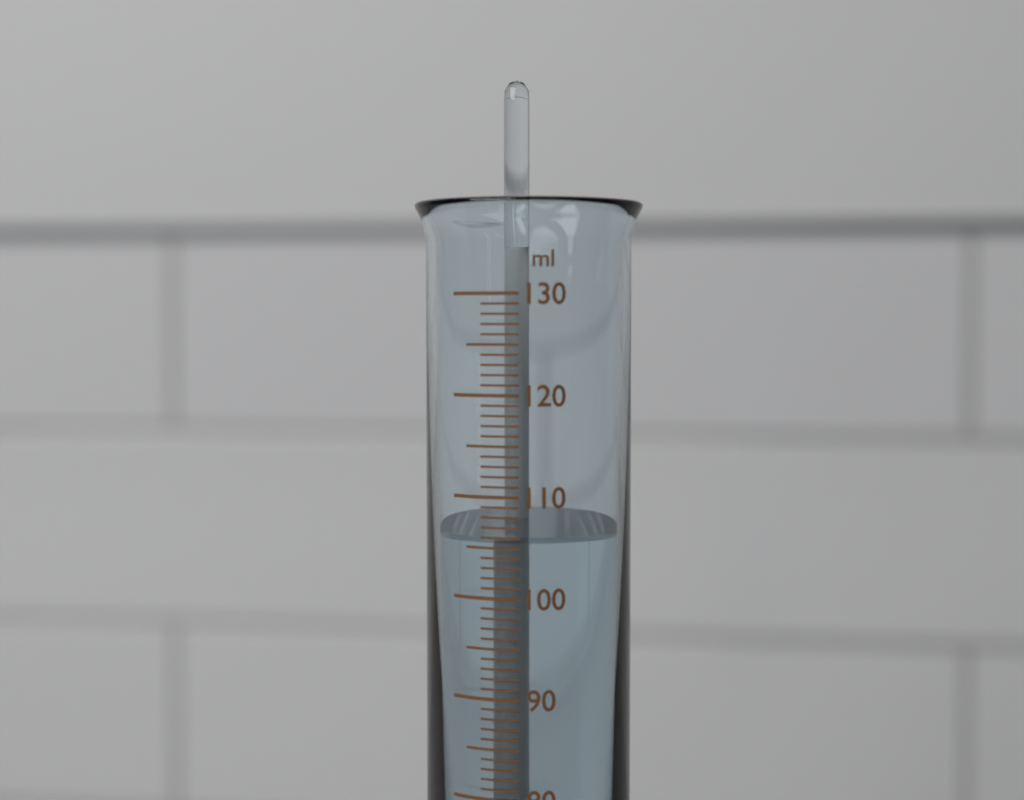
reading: 106 ml
